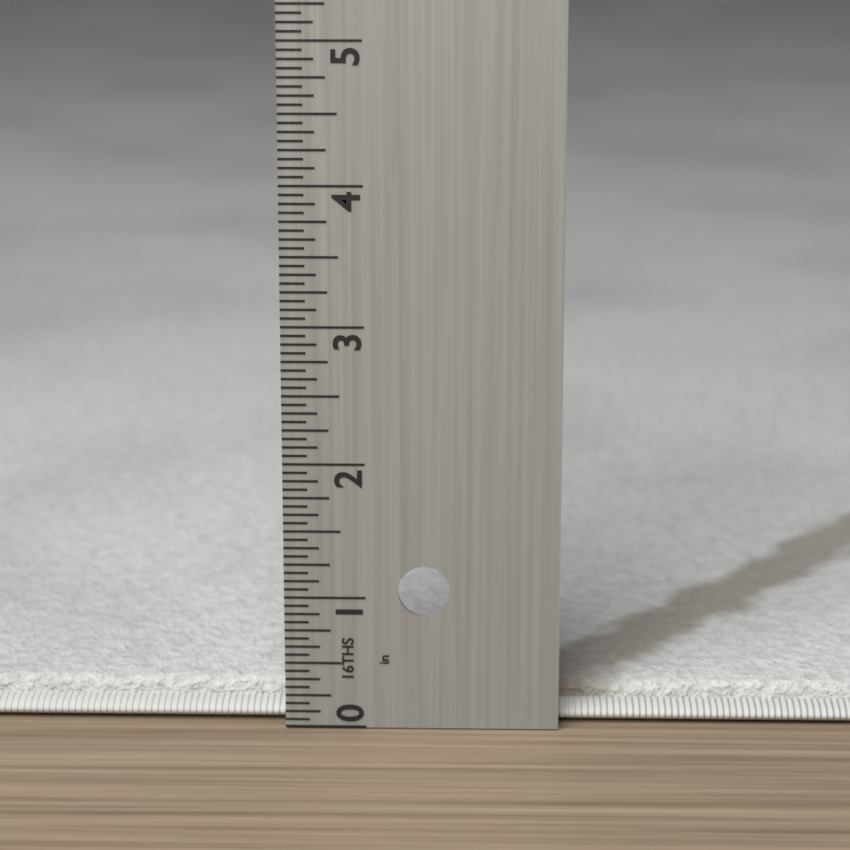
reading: 0.2500 in
